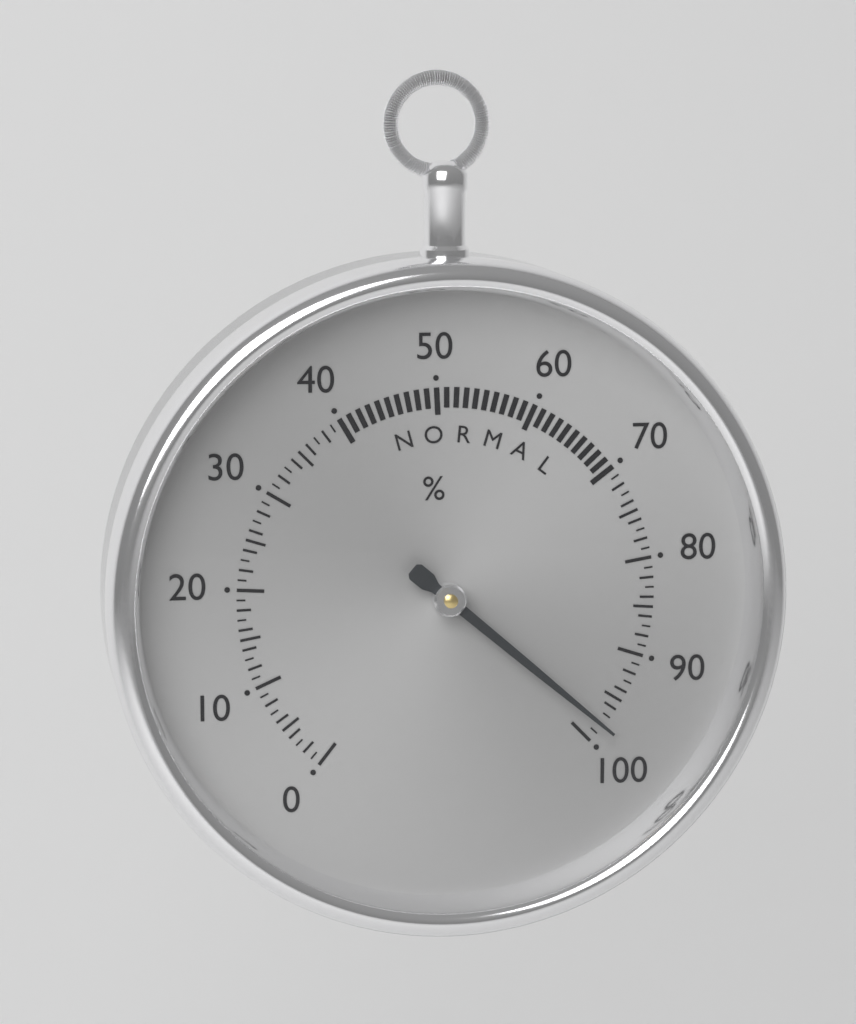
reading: 98 %
